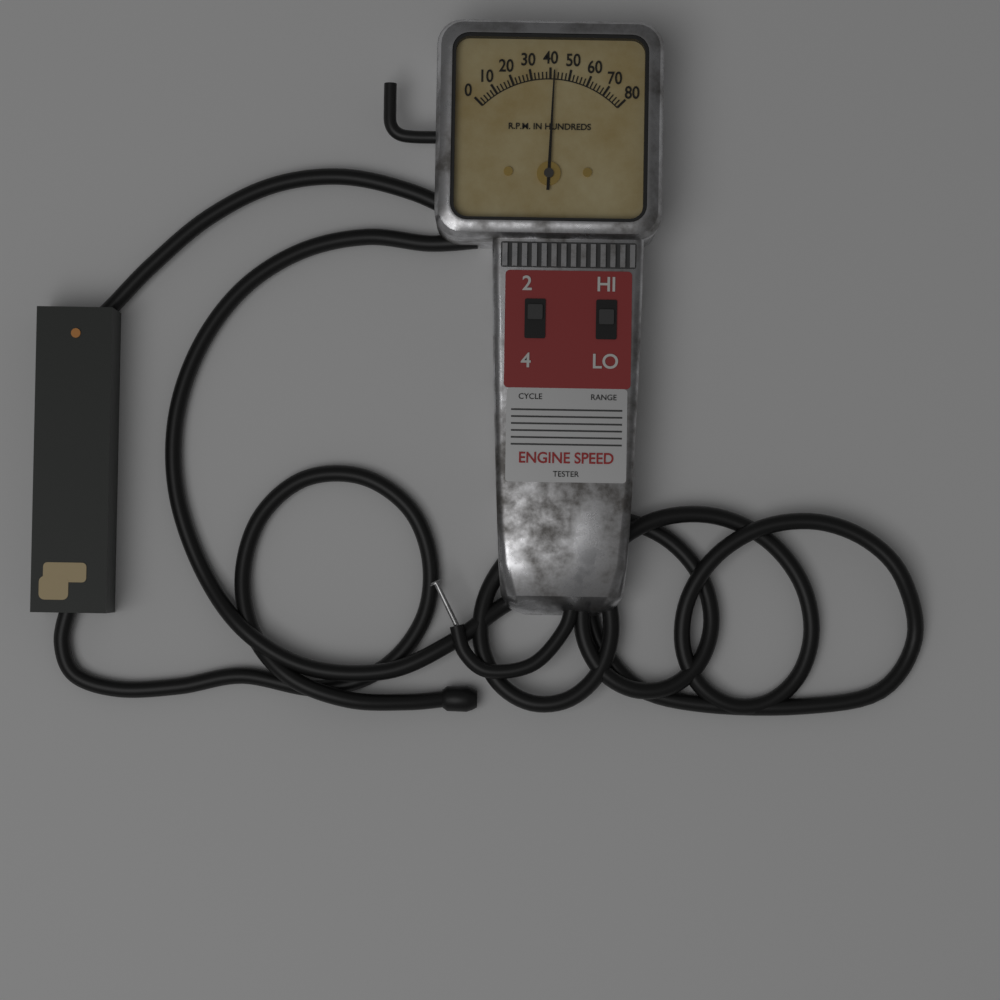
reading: 4200 RPM
